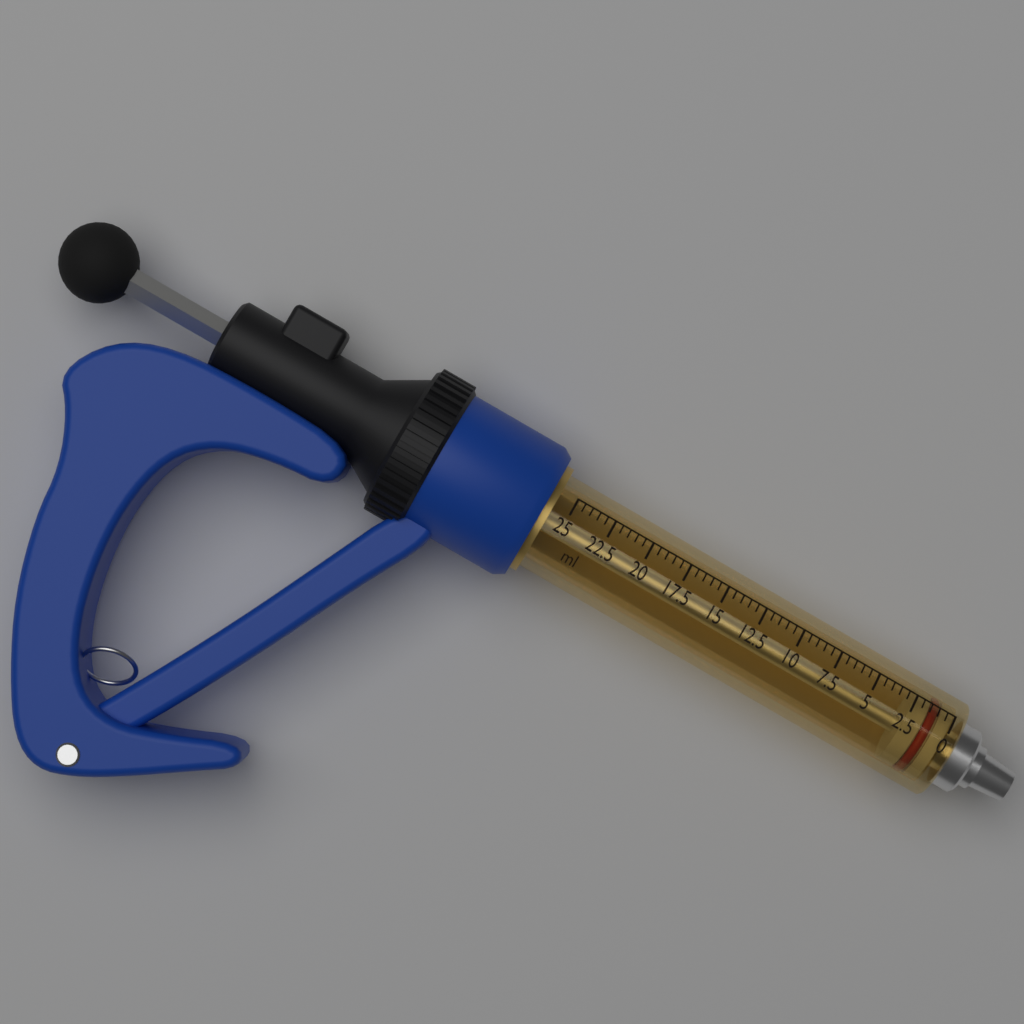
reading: 0.0 ml
